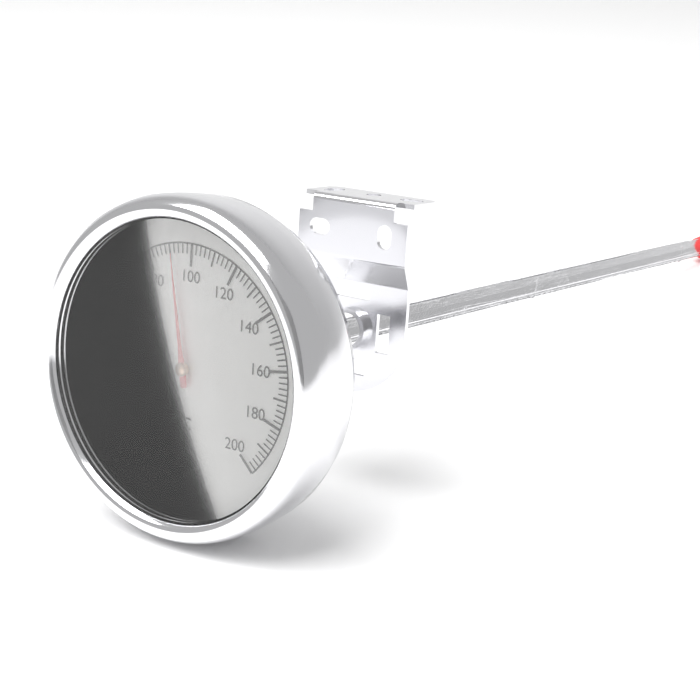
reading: 92 °C
